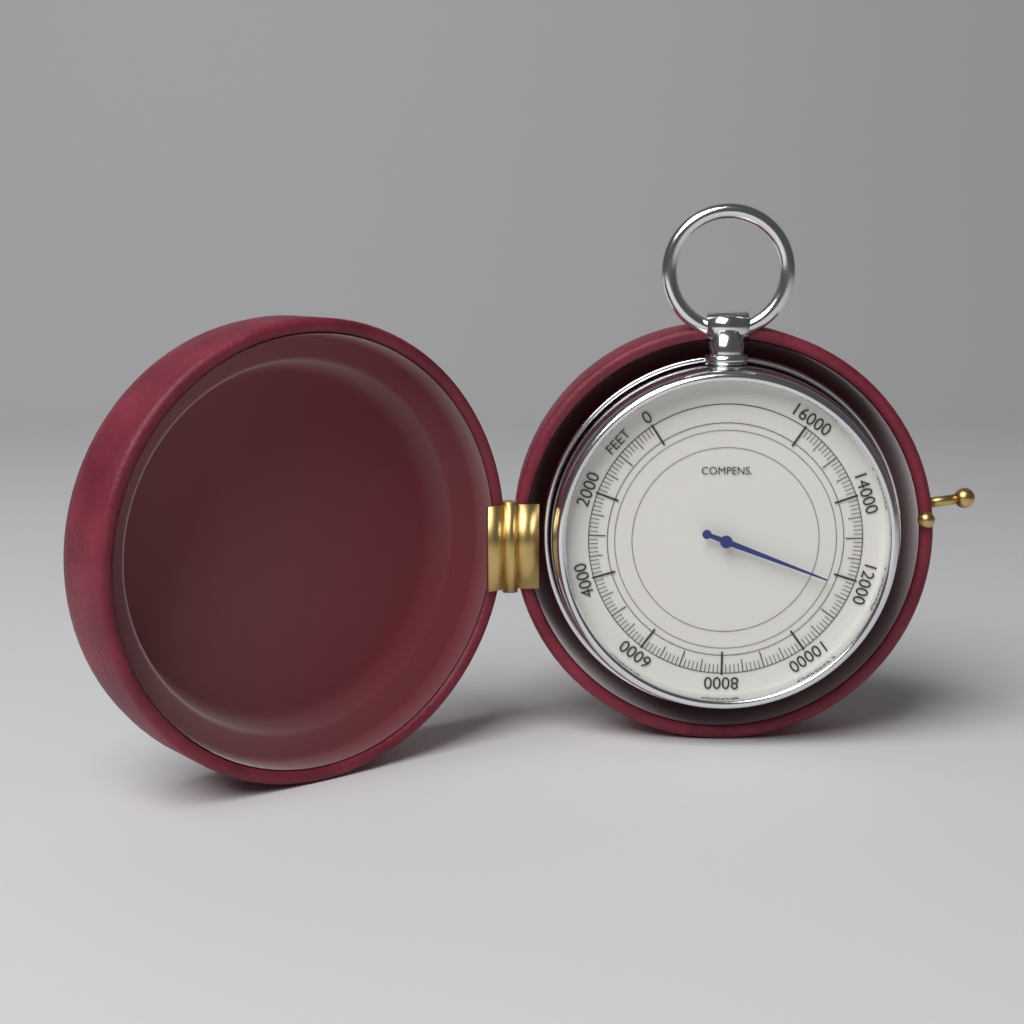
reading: 11800 feet
